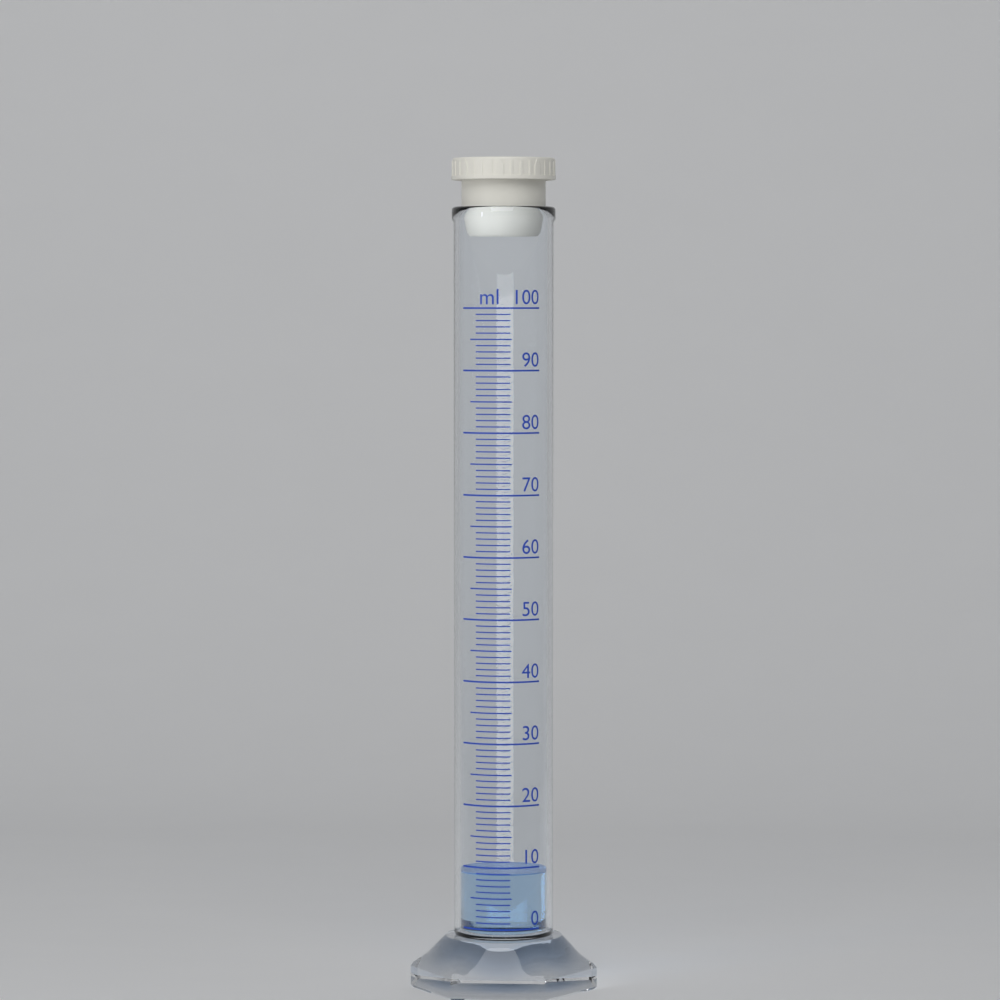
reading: 9 ml
